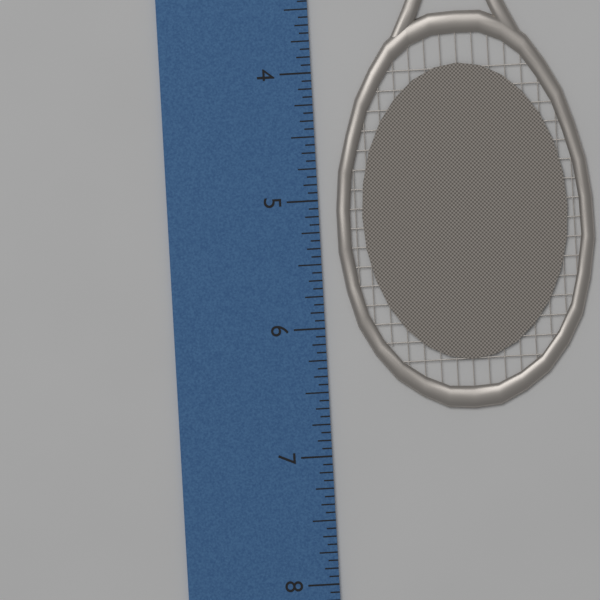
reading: 6.6875 inch
